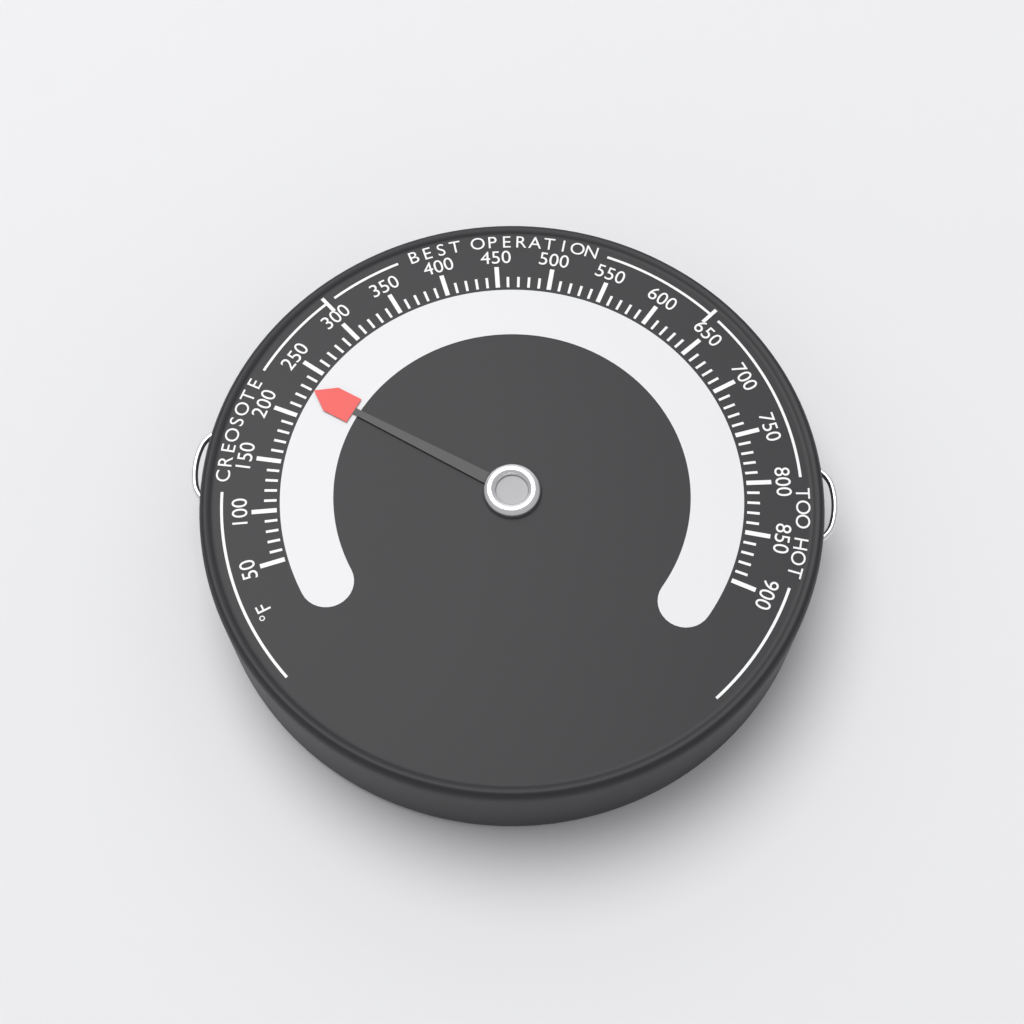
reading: 230 °F
